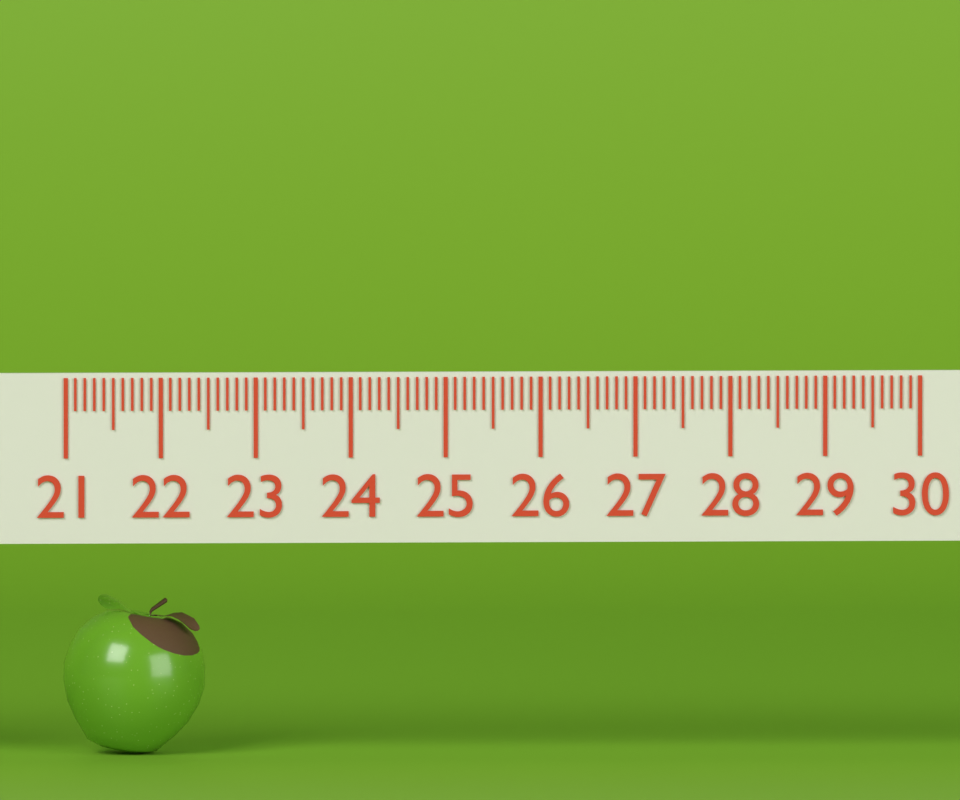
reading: 22.5 (no unit)
